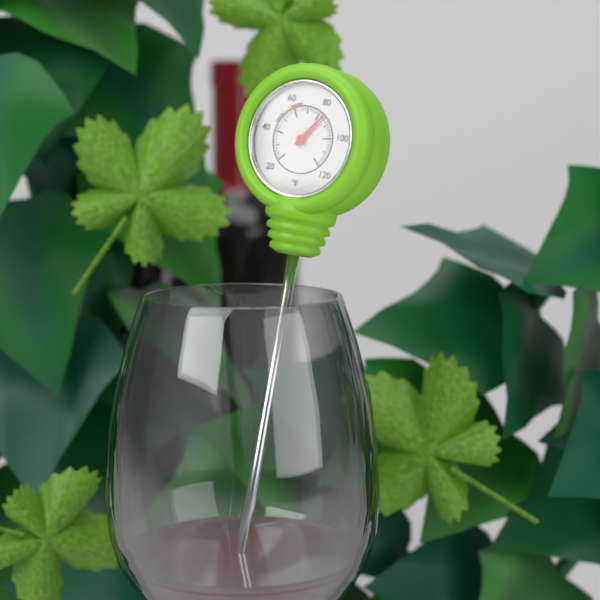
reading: 84 °F
